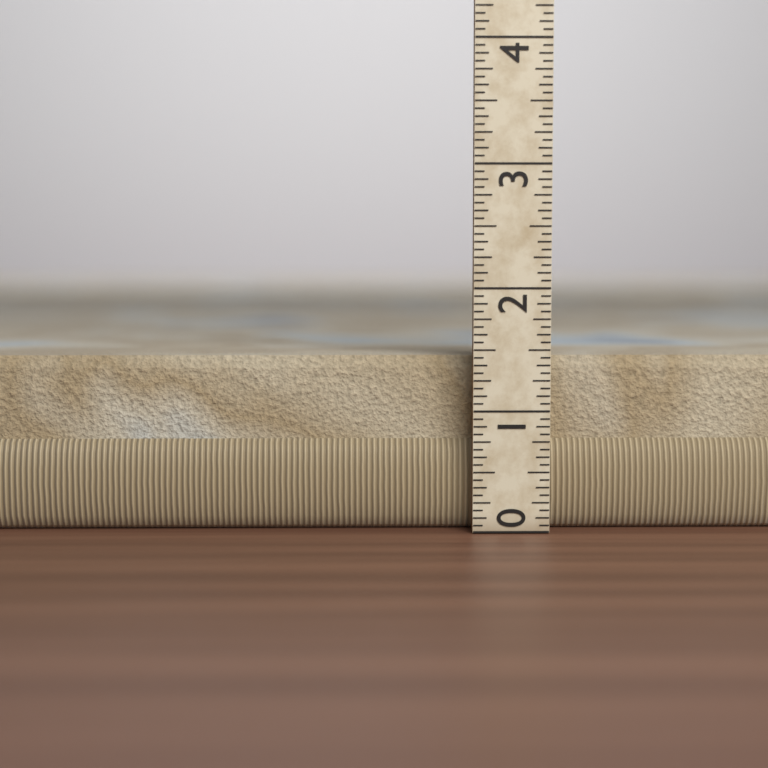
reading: 1.4375 (no unit)
